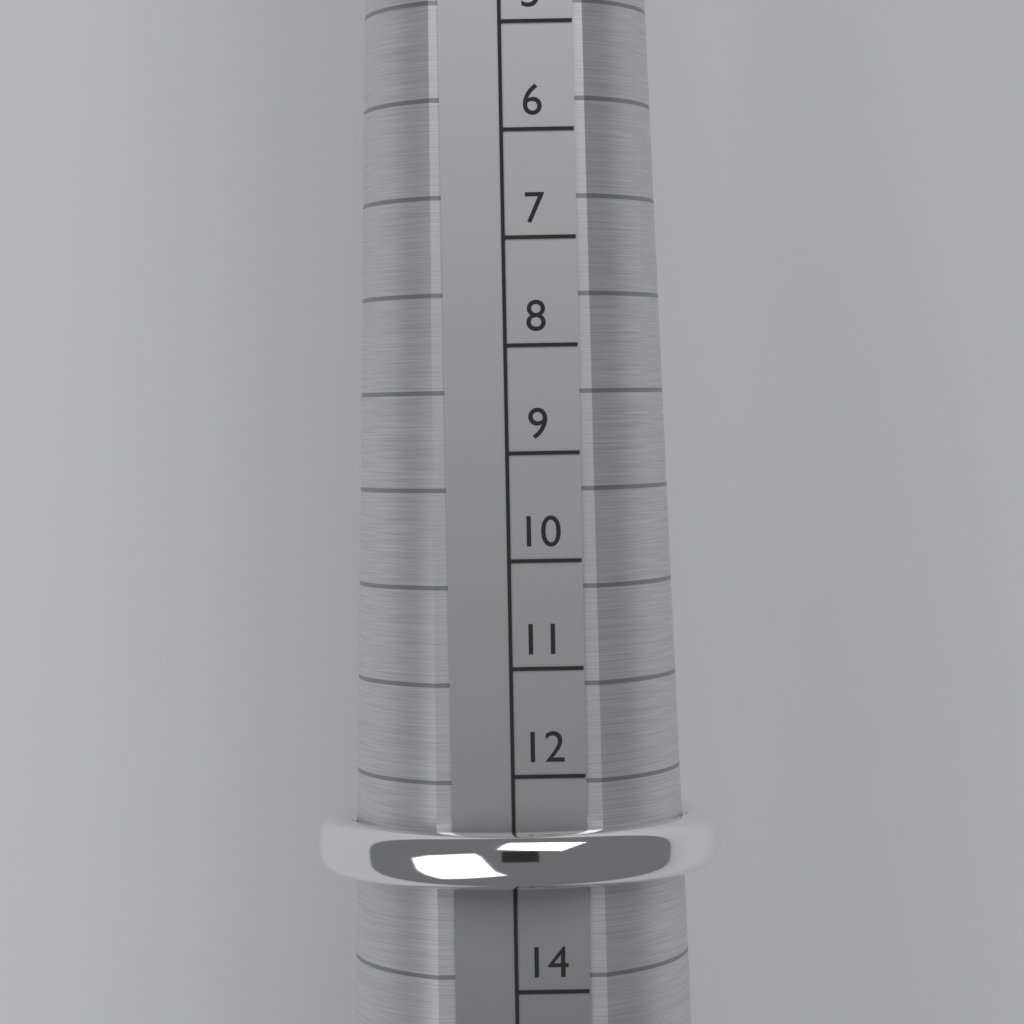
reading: 13 (no unit)
